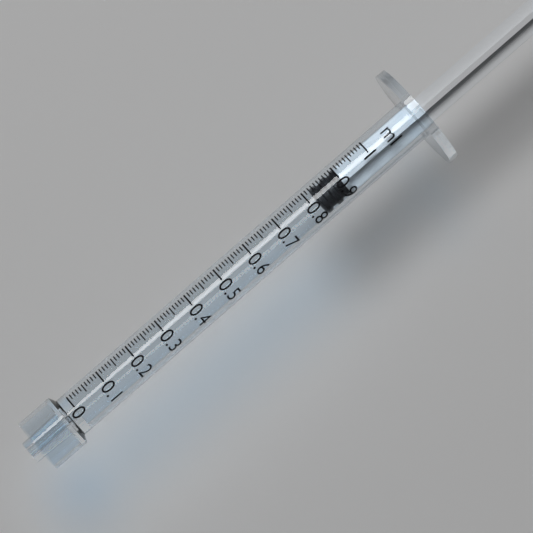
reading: 0.82 ml
